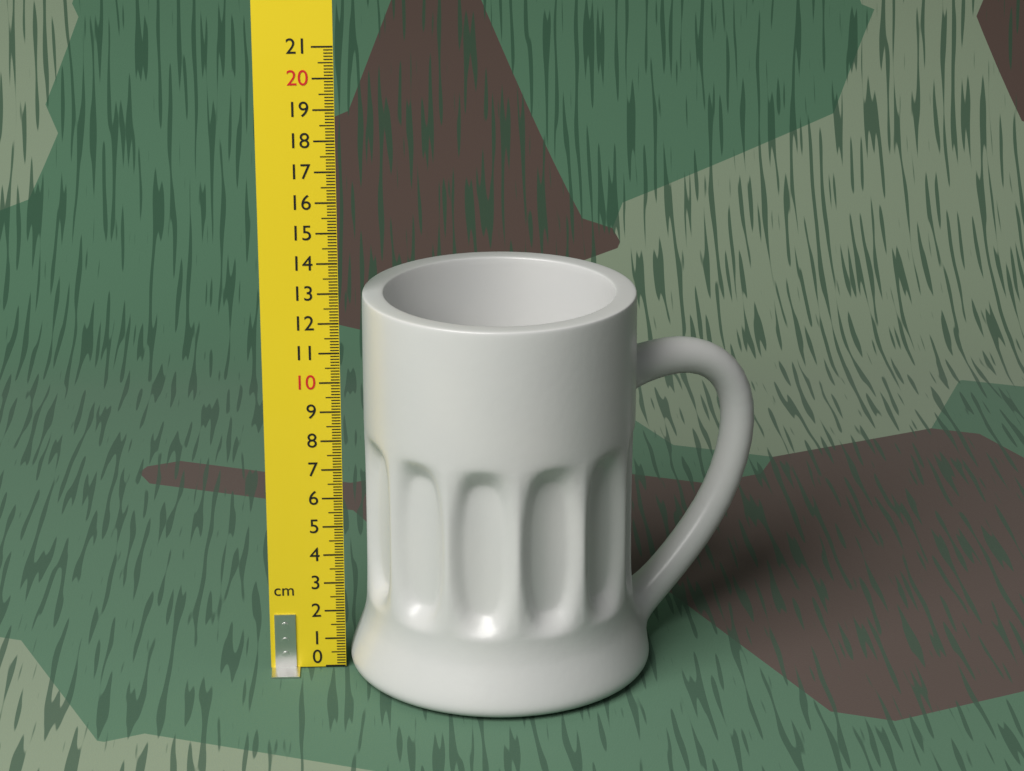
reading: 12.9 cm
